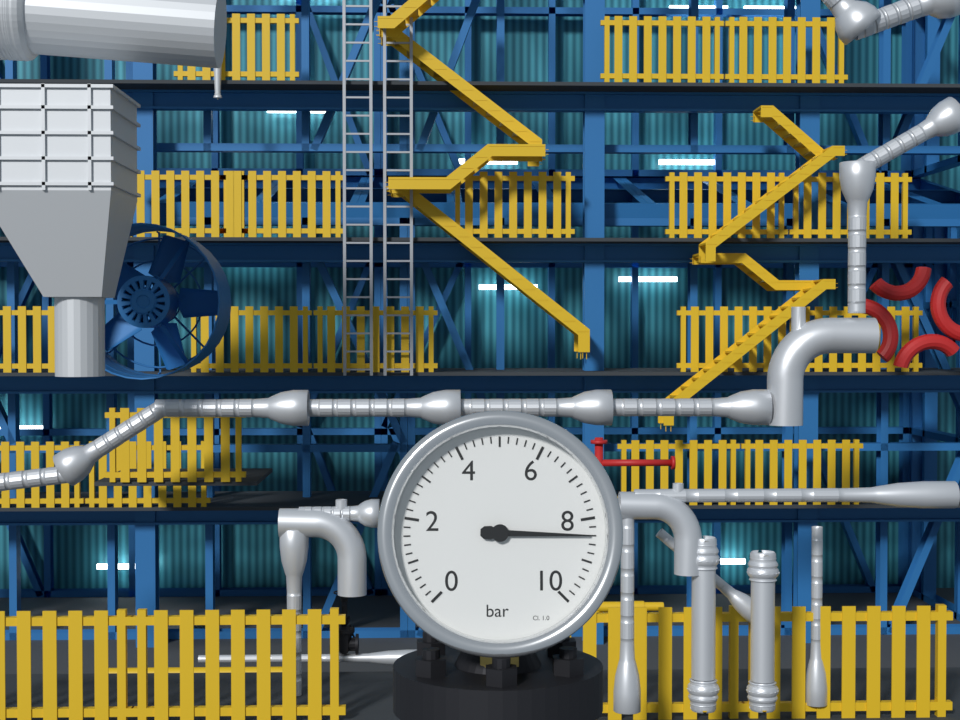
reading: 8.4 bar
